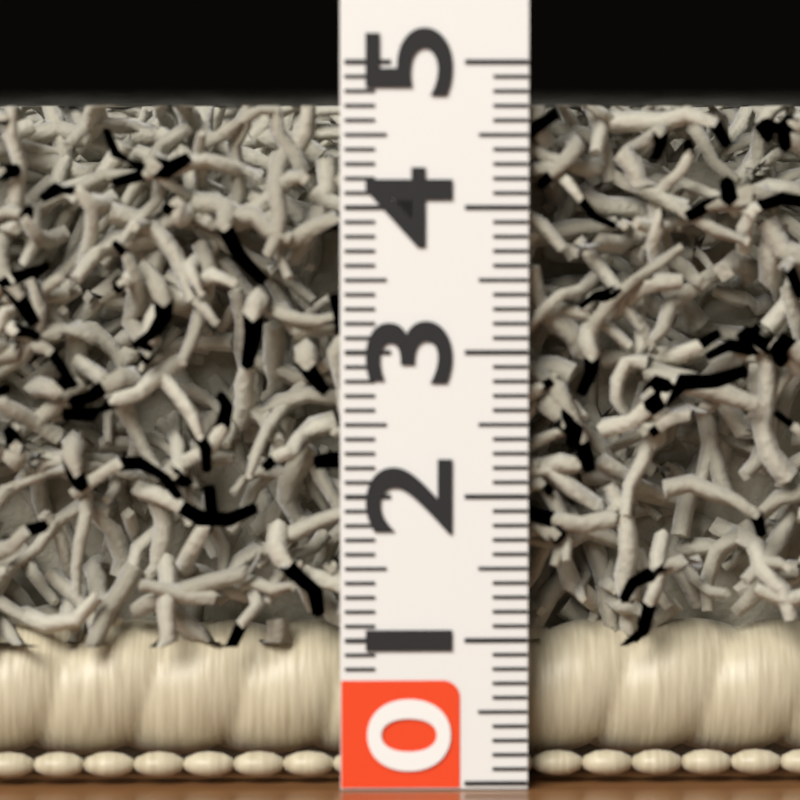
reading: 4.7 (no unit)
